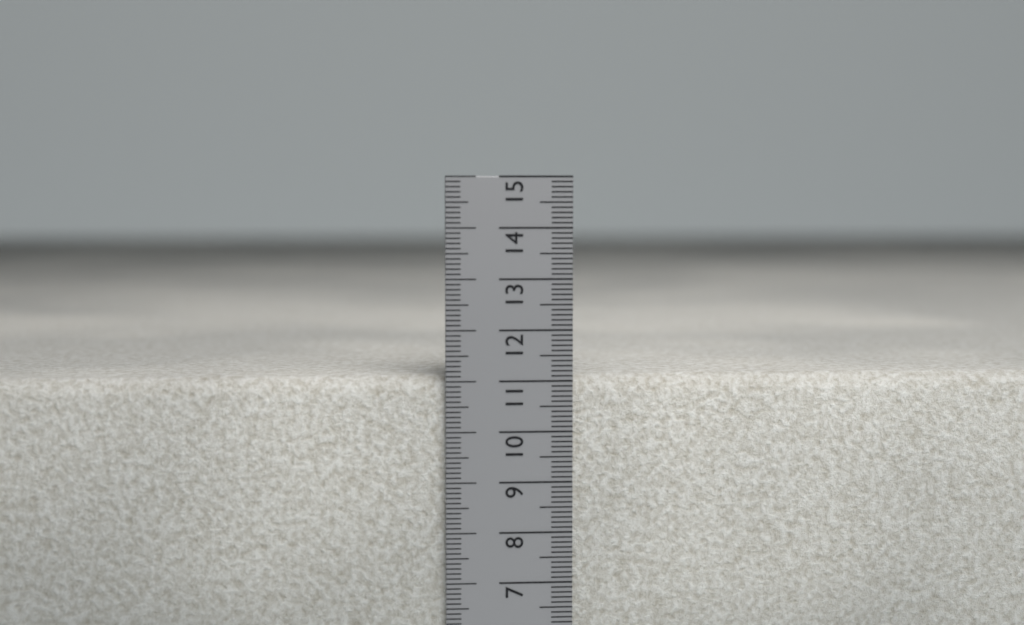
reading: 11.1 cm
